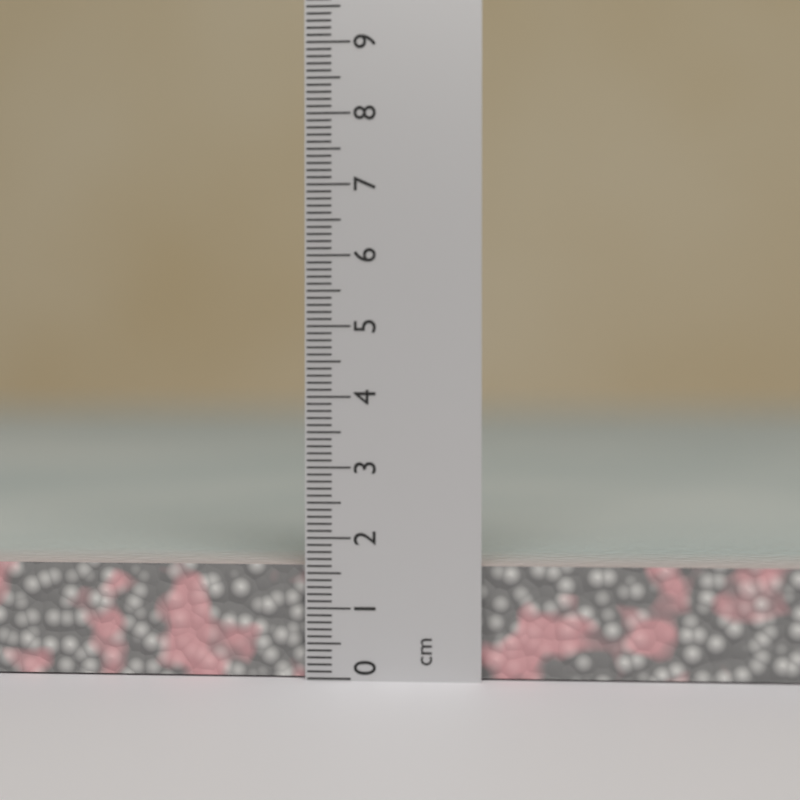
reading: 1.6 cm
